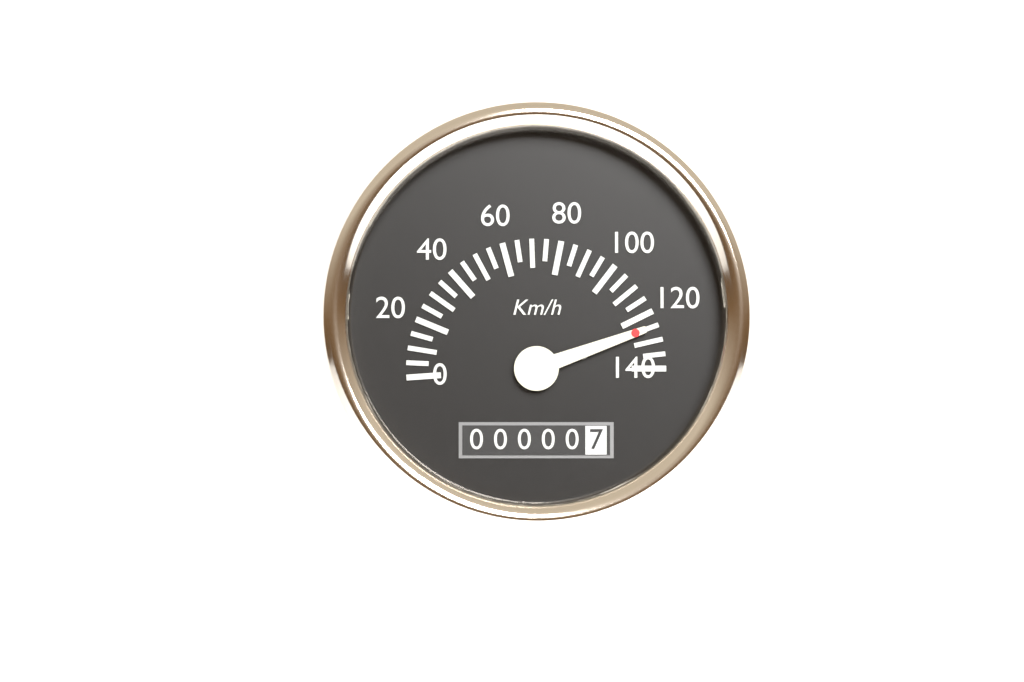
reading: 125 km/h
